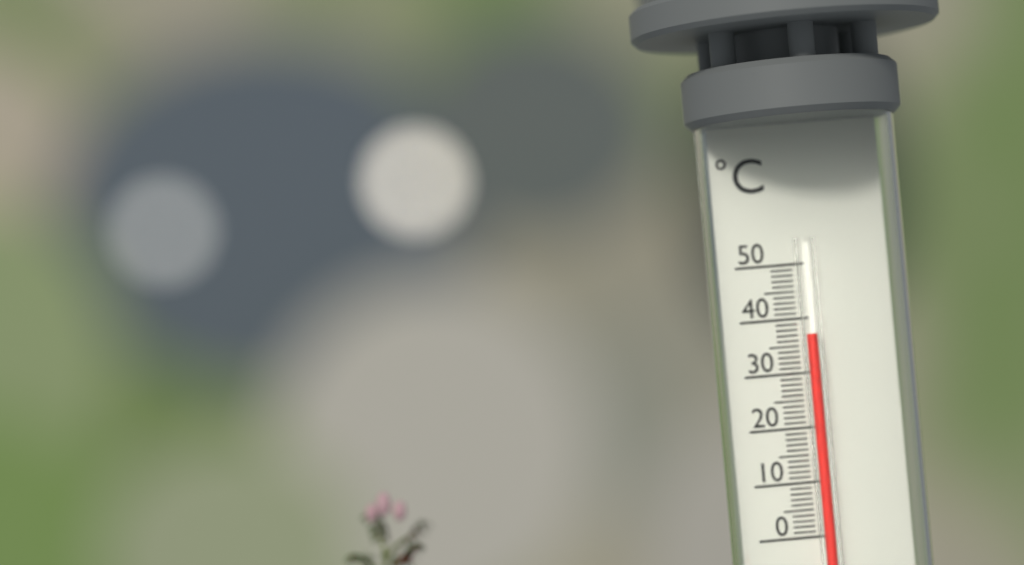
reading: 37 °C
